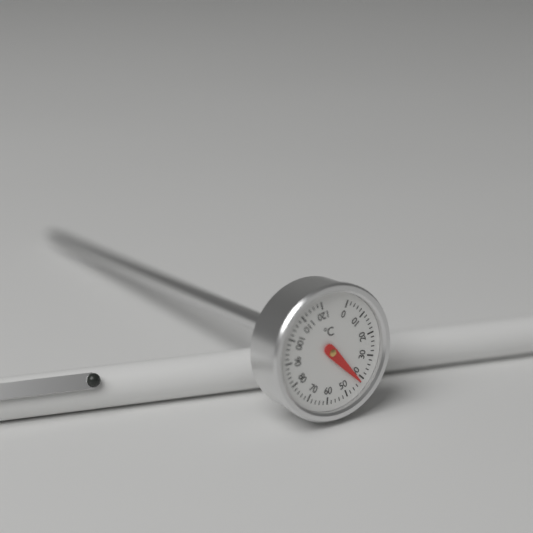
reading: 42 °C
